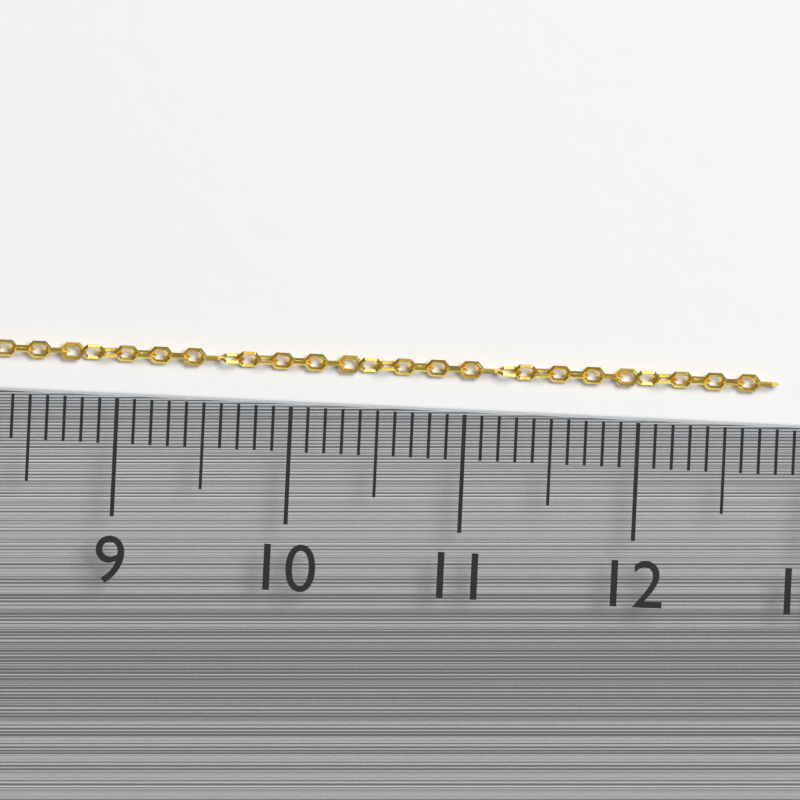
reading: 12.8 (no unit)
